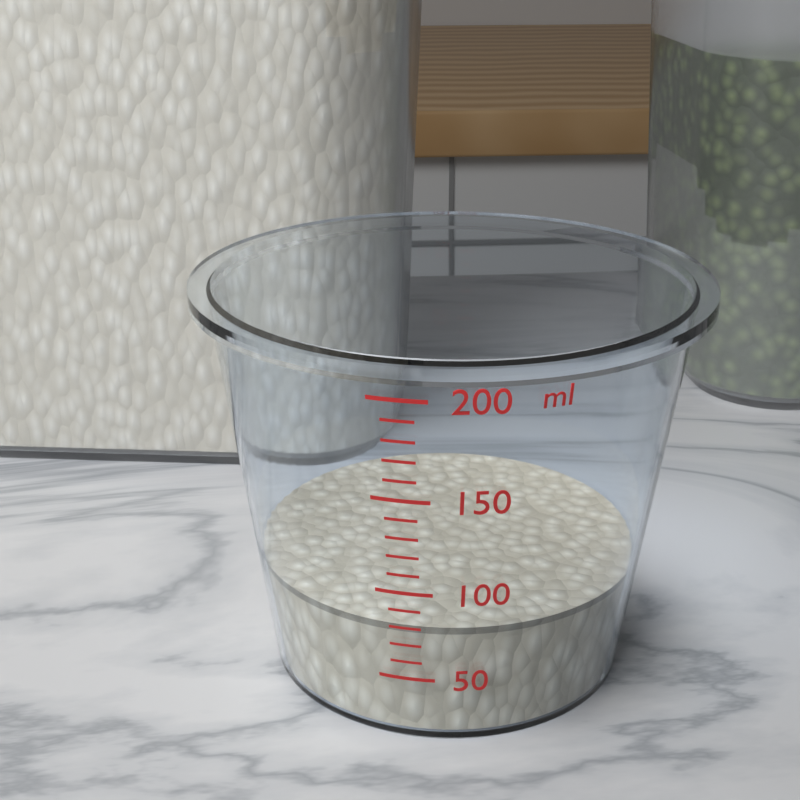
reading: 80 ml
